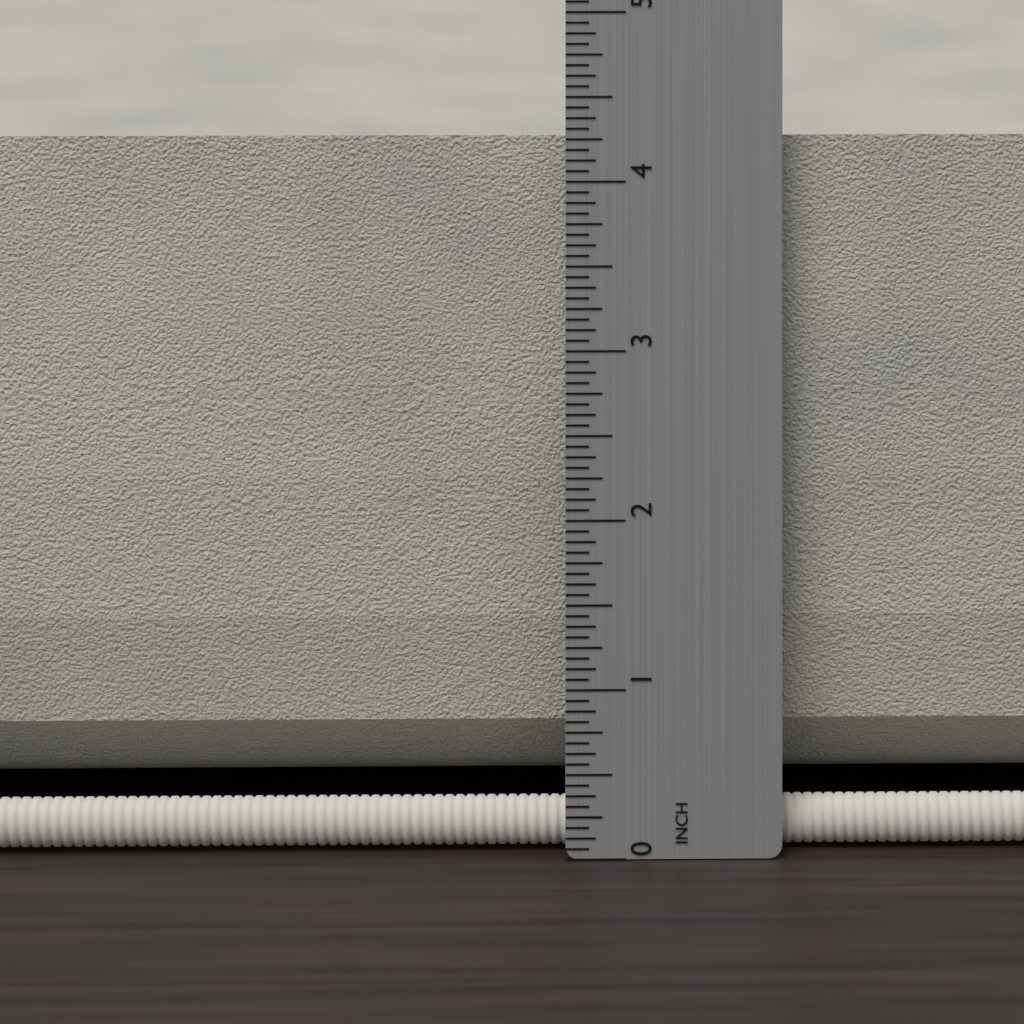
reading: 4.2500 in
